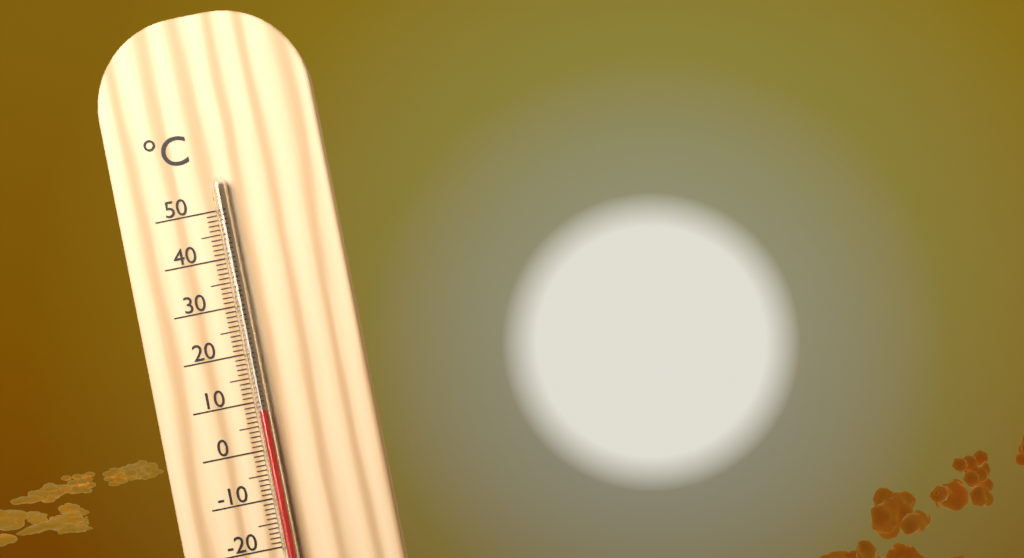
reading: 8 °C
